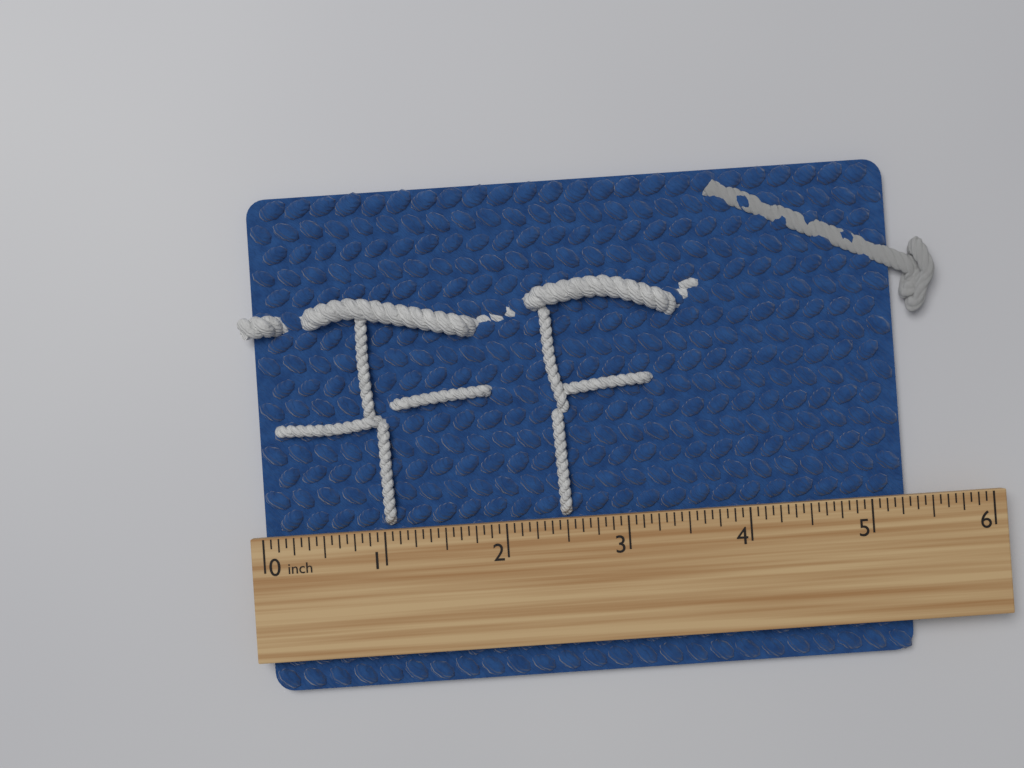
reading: 5.3125 inch
